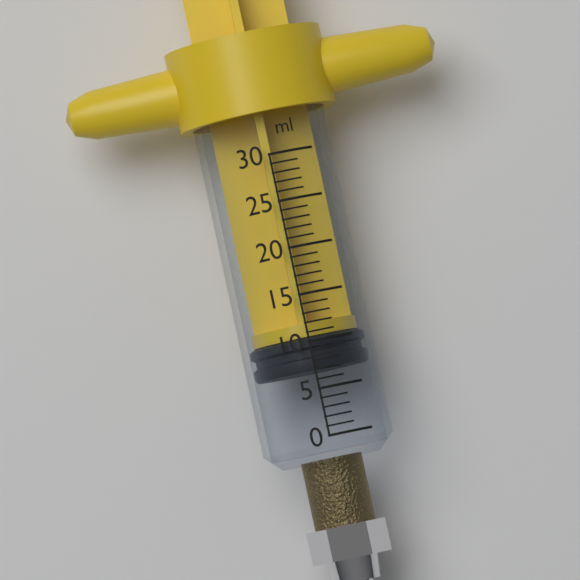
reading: 7 ml
